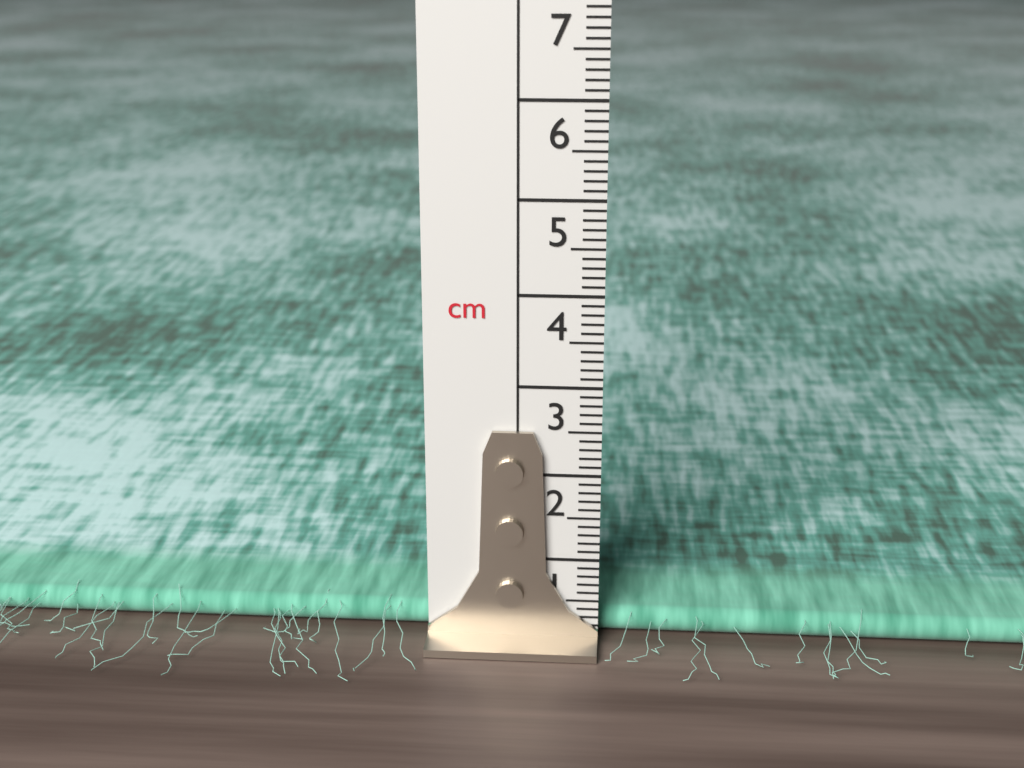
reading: 0.3 cm
